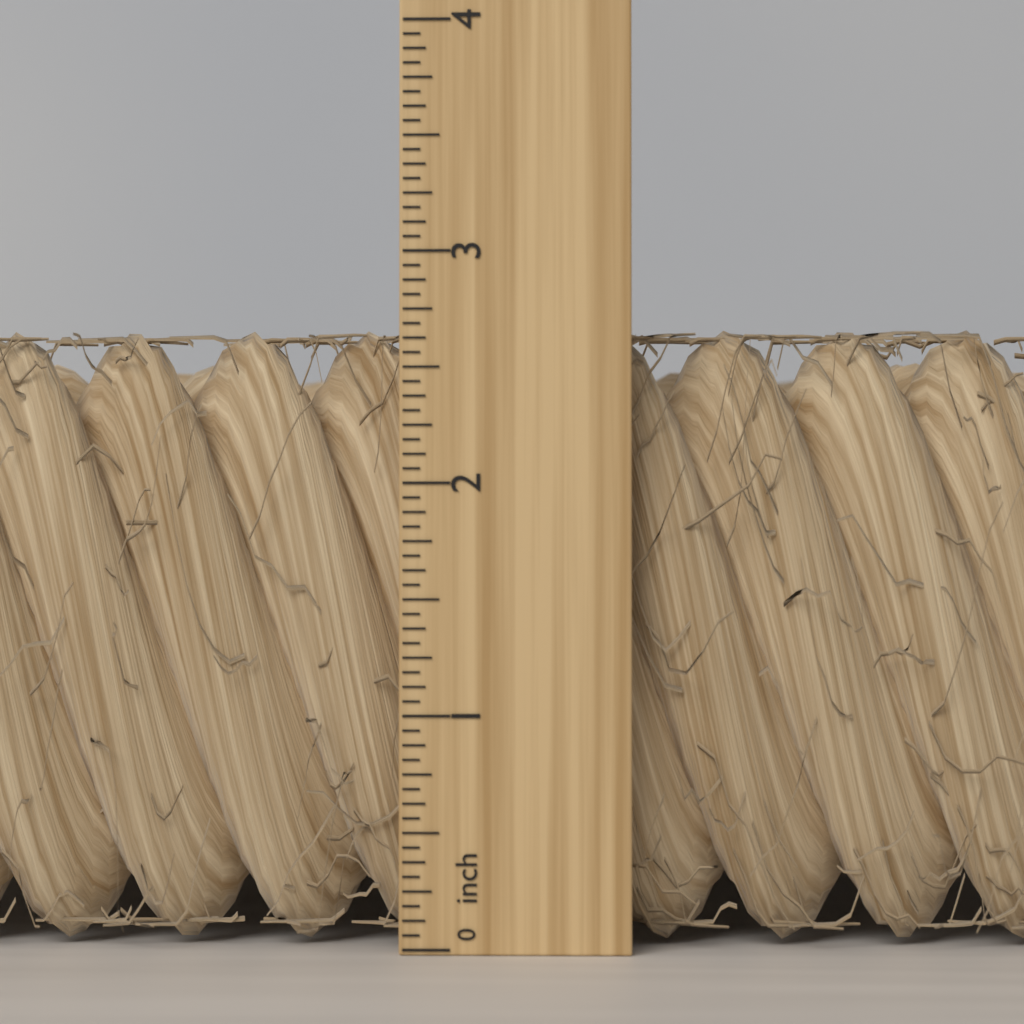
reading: 2.6875 inch
